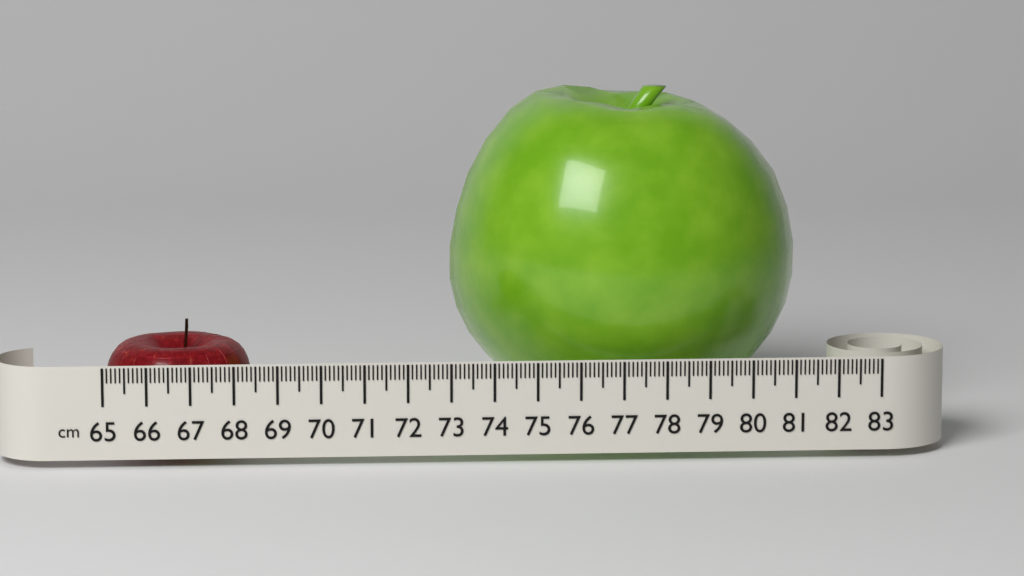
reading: 68.4 cm
